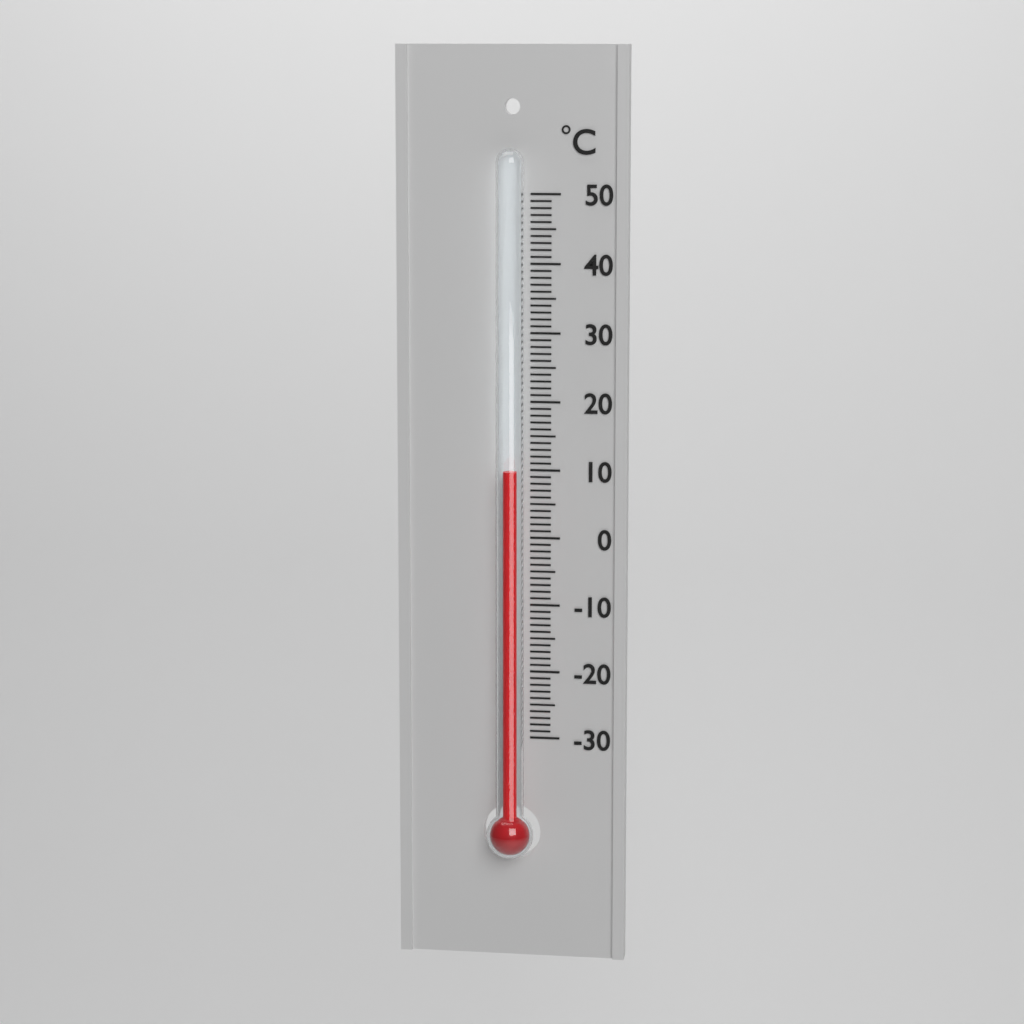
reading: 10 °C
